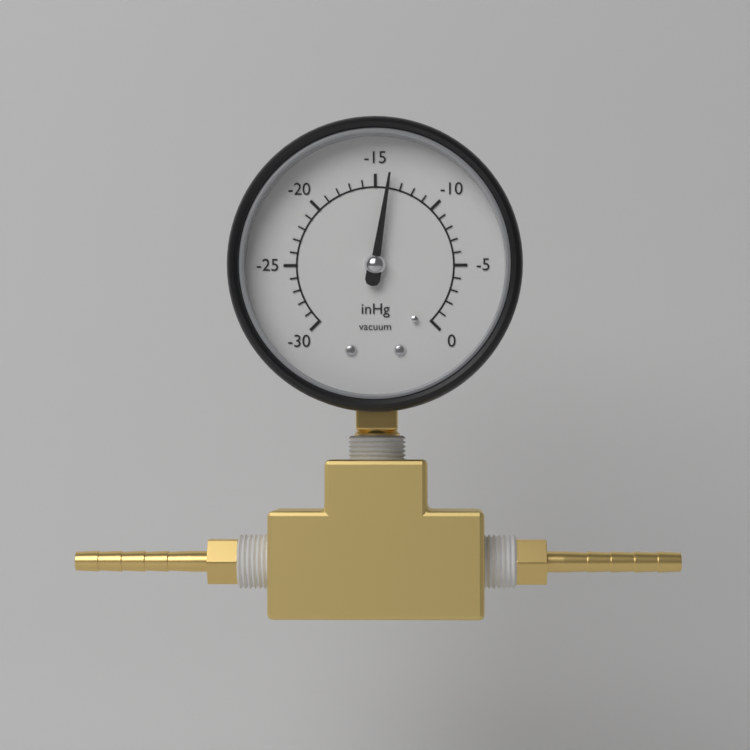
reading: -14 inHg
